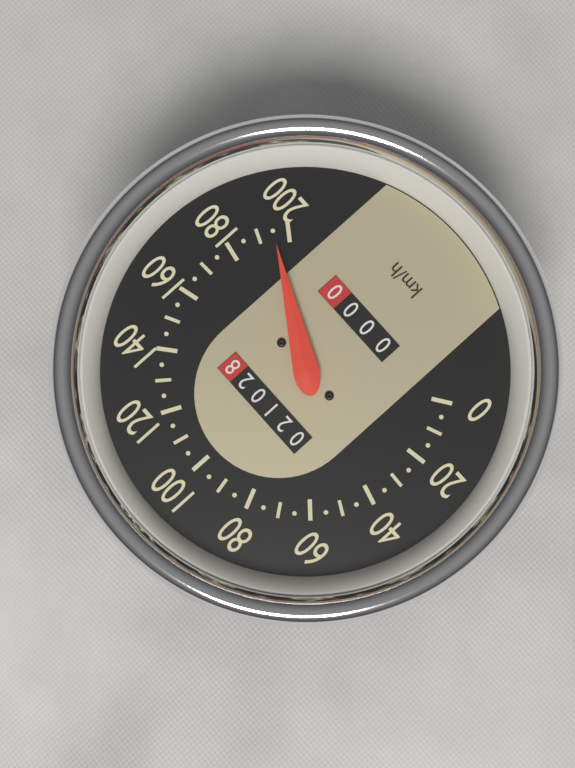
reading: 195 km/h
